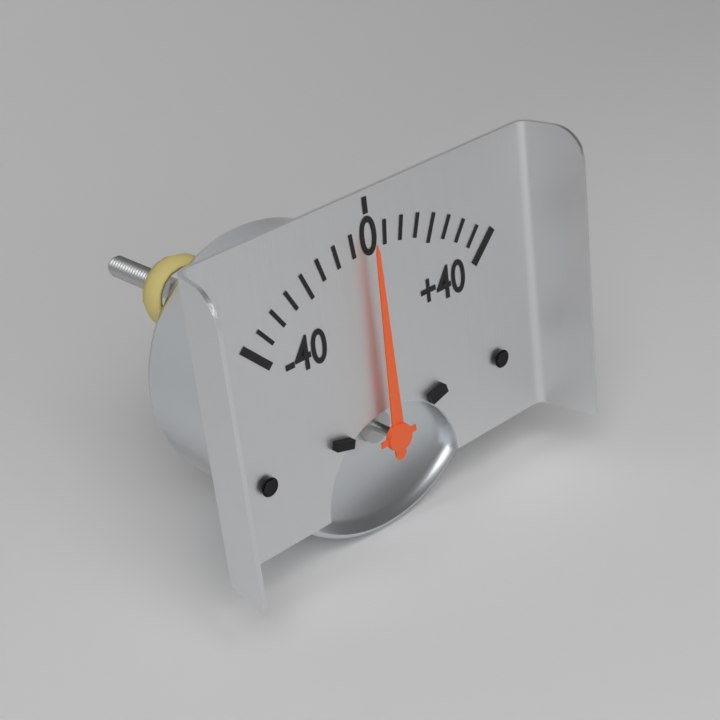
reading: 0 (no unit)
